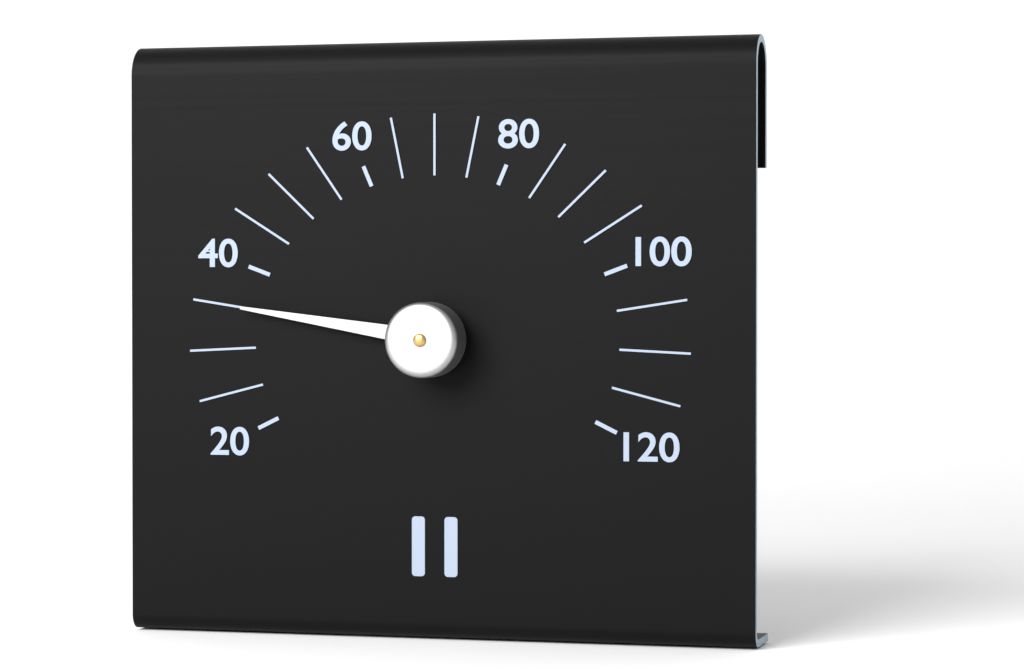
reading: 35 (no unit)
